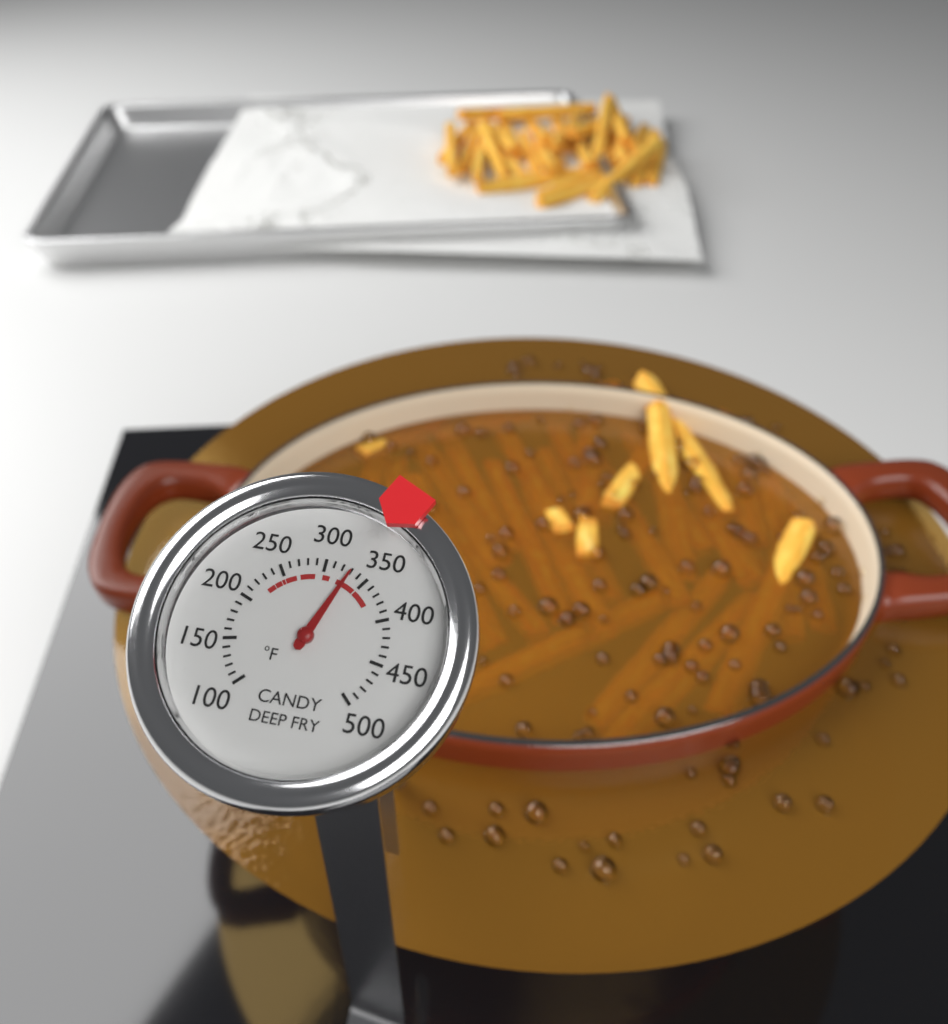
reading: 330 °F
